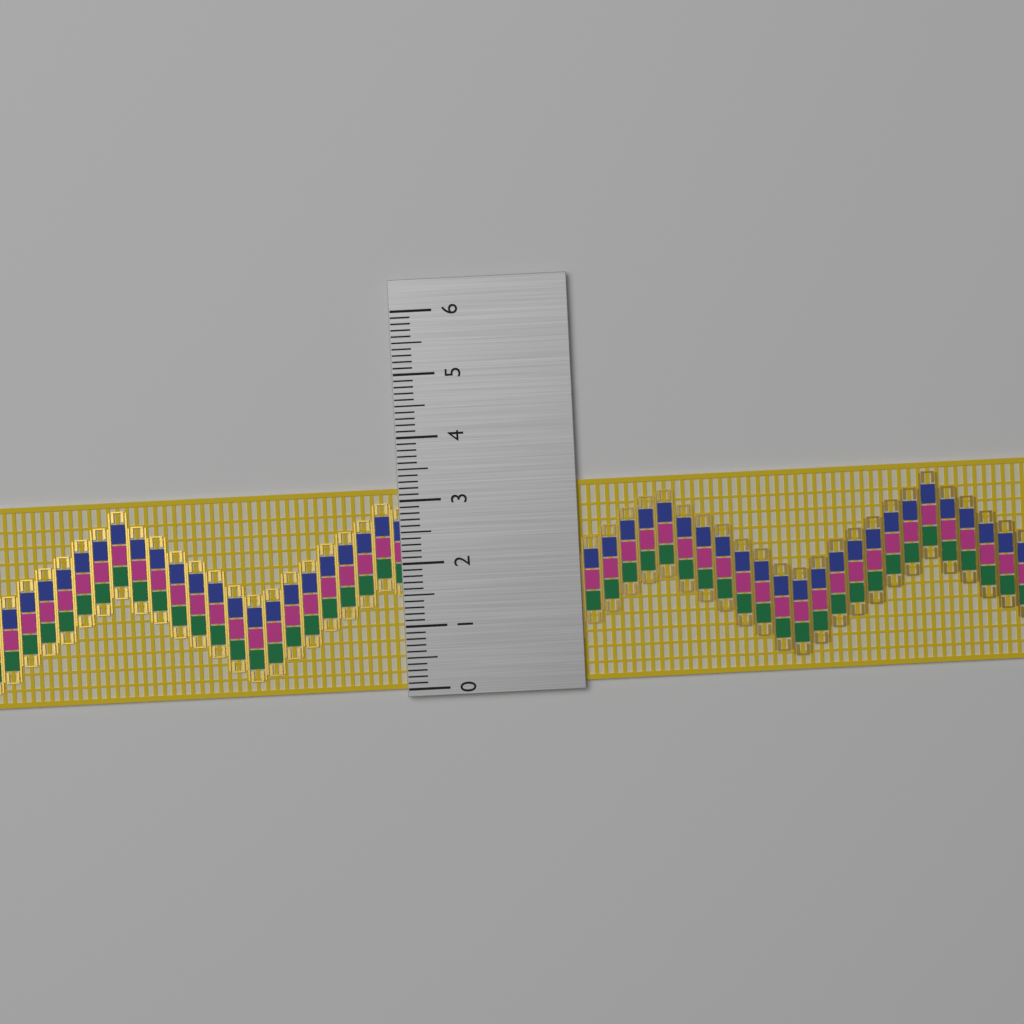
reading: 3.2 (no unit)
